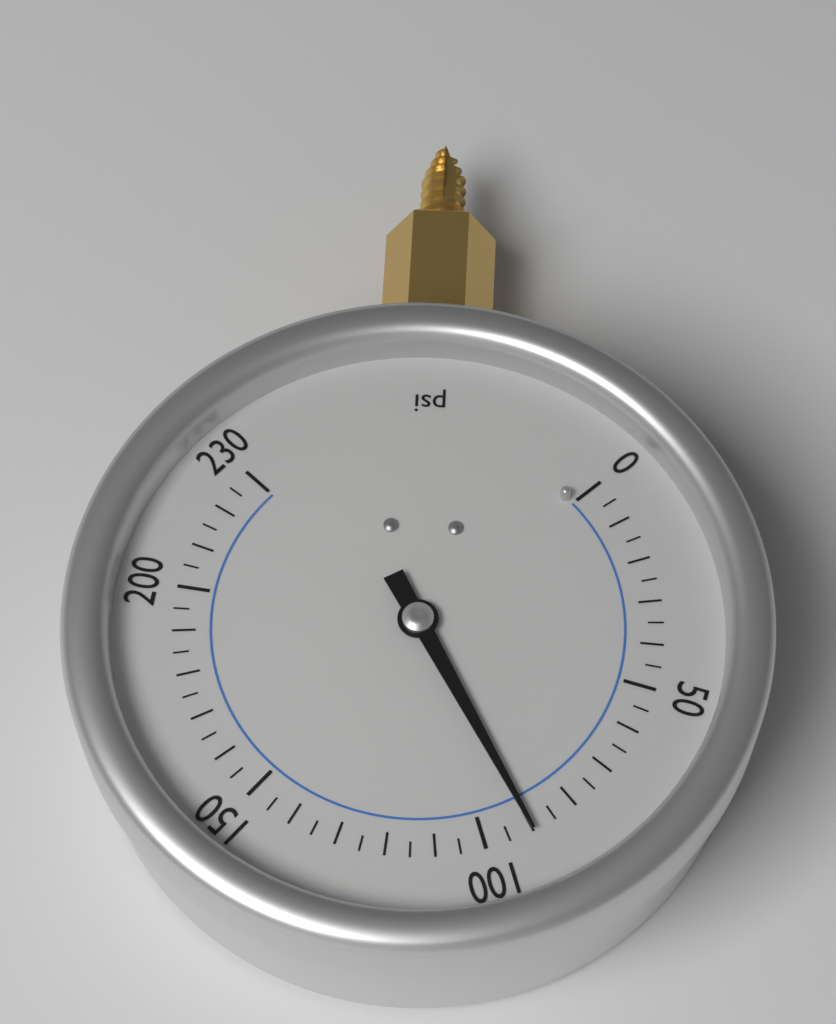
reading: 90 psi
